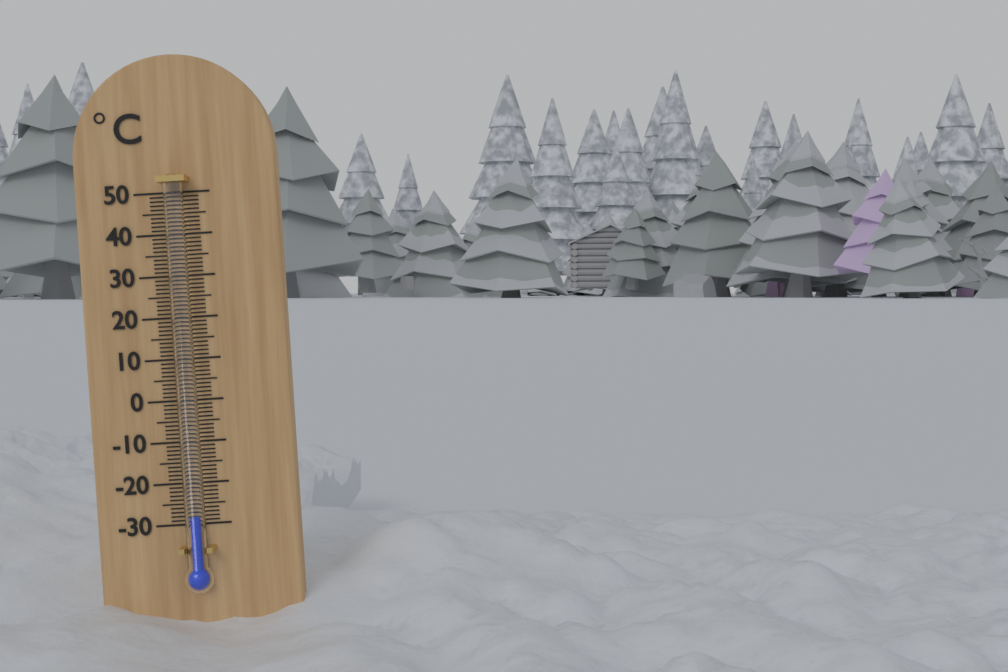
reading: -28 °C
